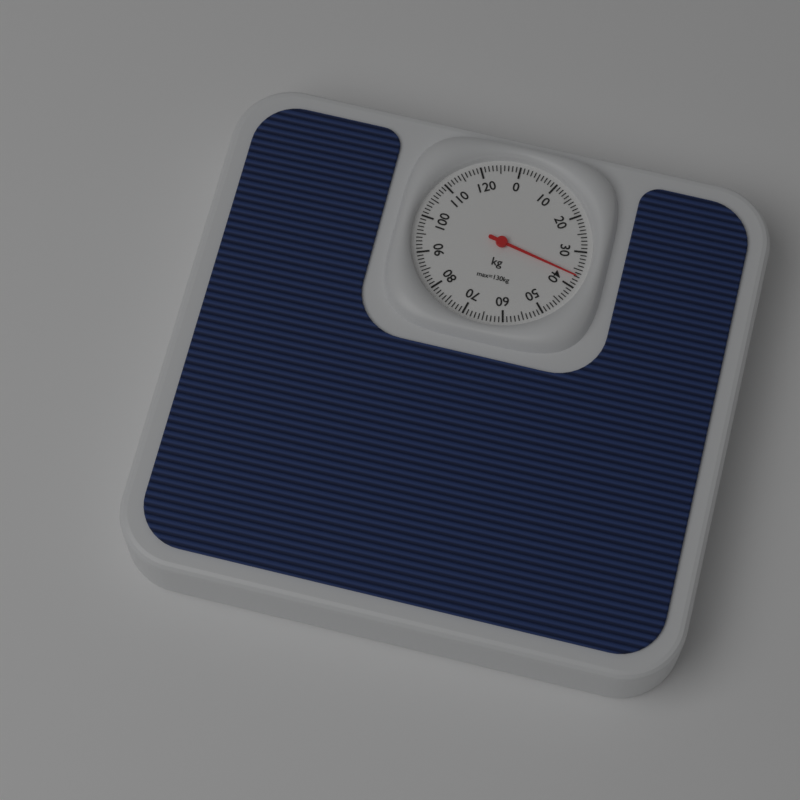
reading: 37 kg
